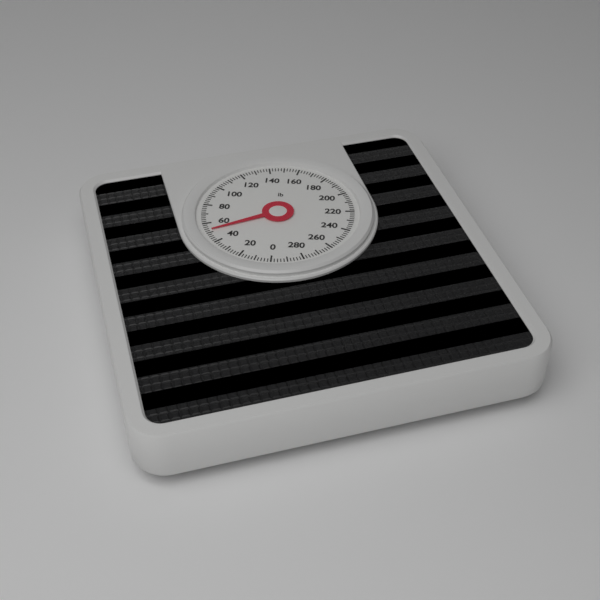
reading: 52 lb
